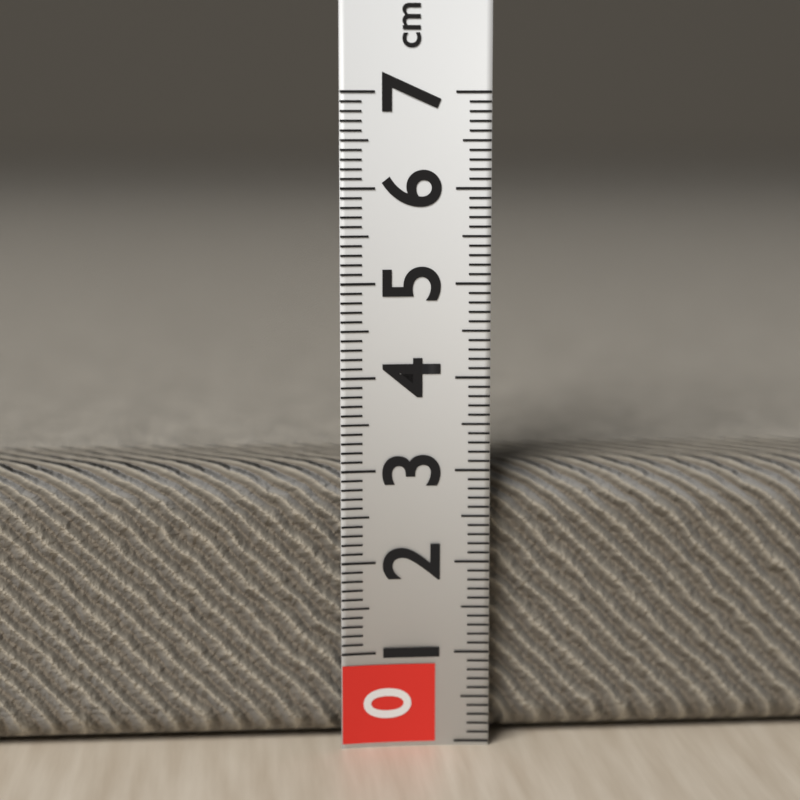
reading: 3.0 cm
